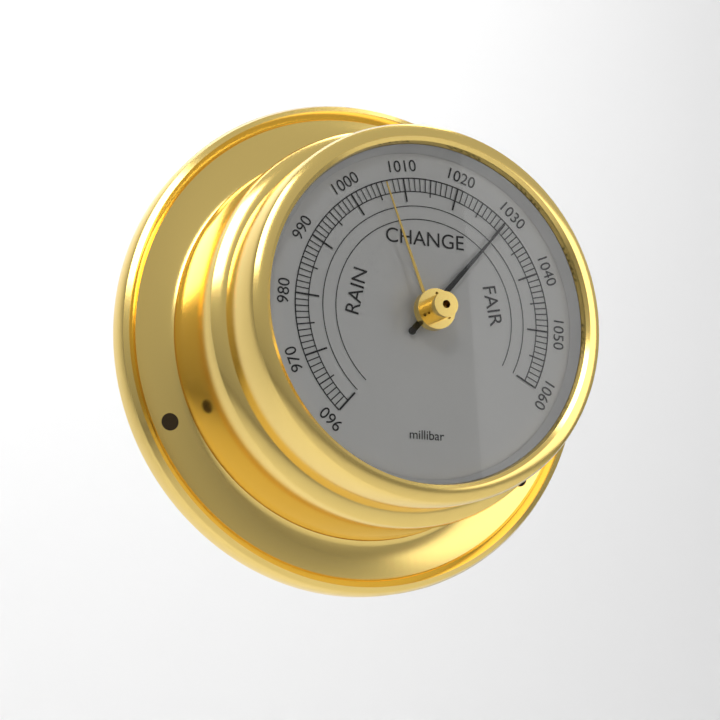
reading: 1030 millibar
